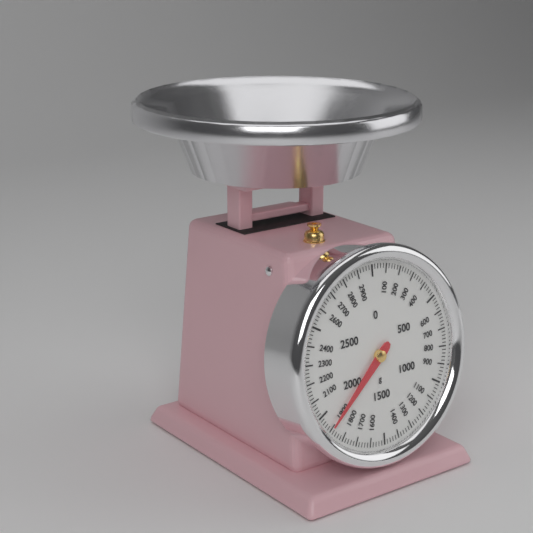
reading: 1900 g
